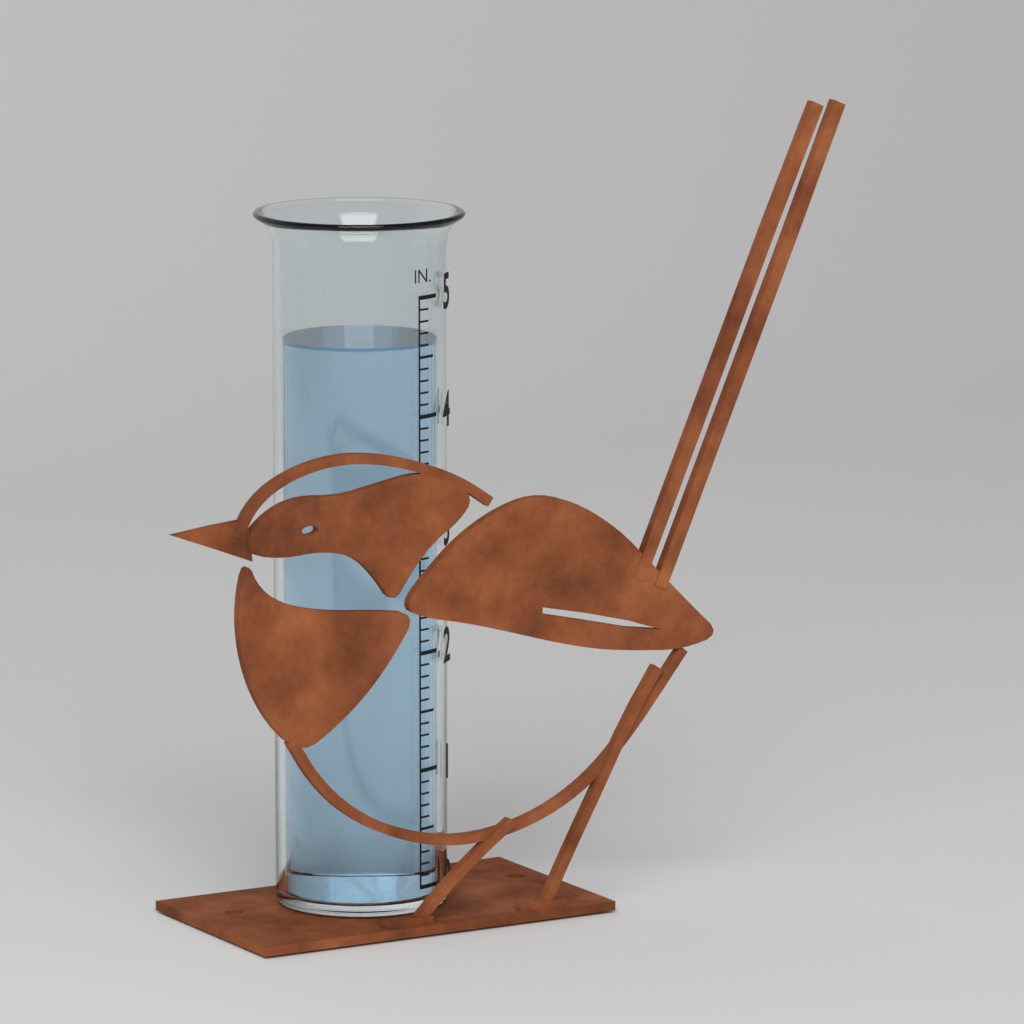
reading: 4.6 in
